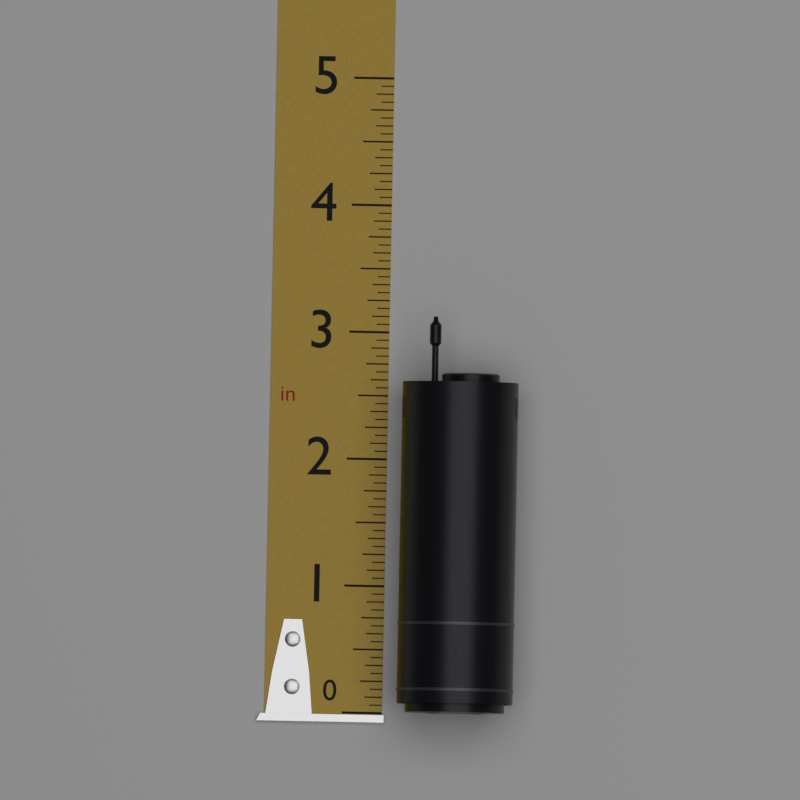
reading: 3.1250 in
